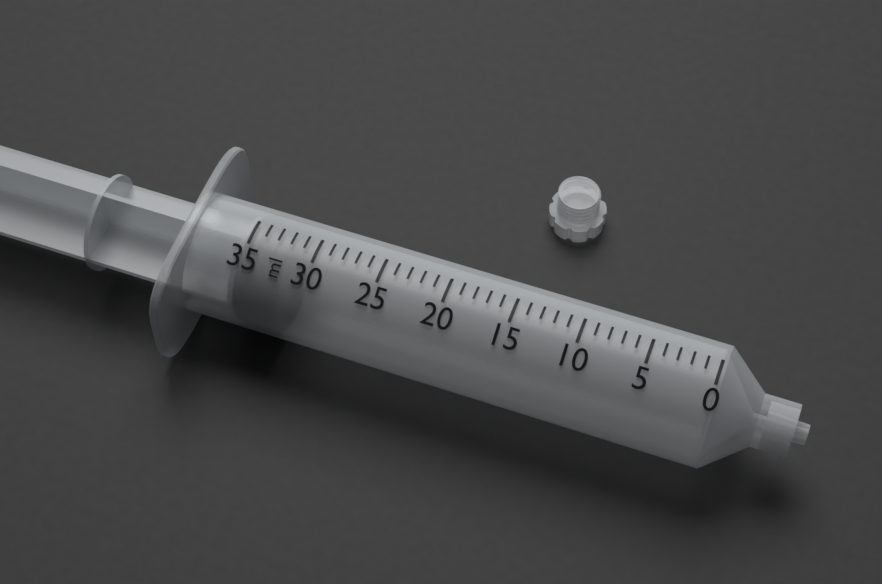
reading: 32 ml
